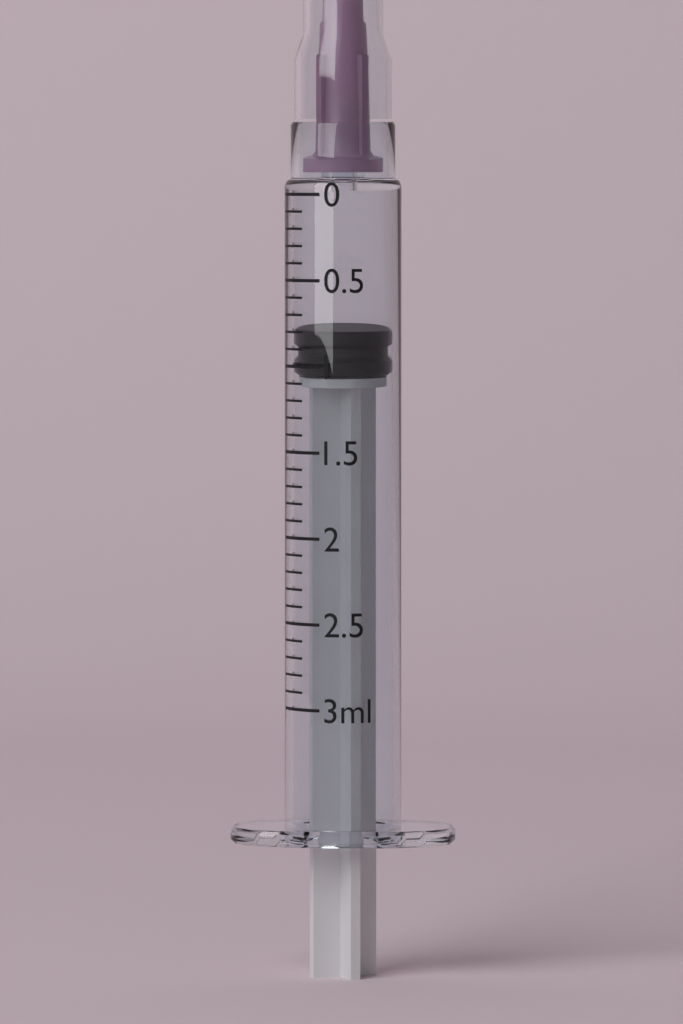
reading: 0.8 ml
